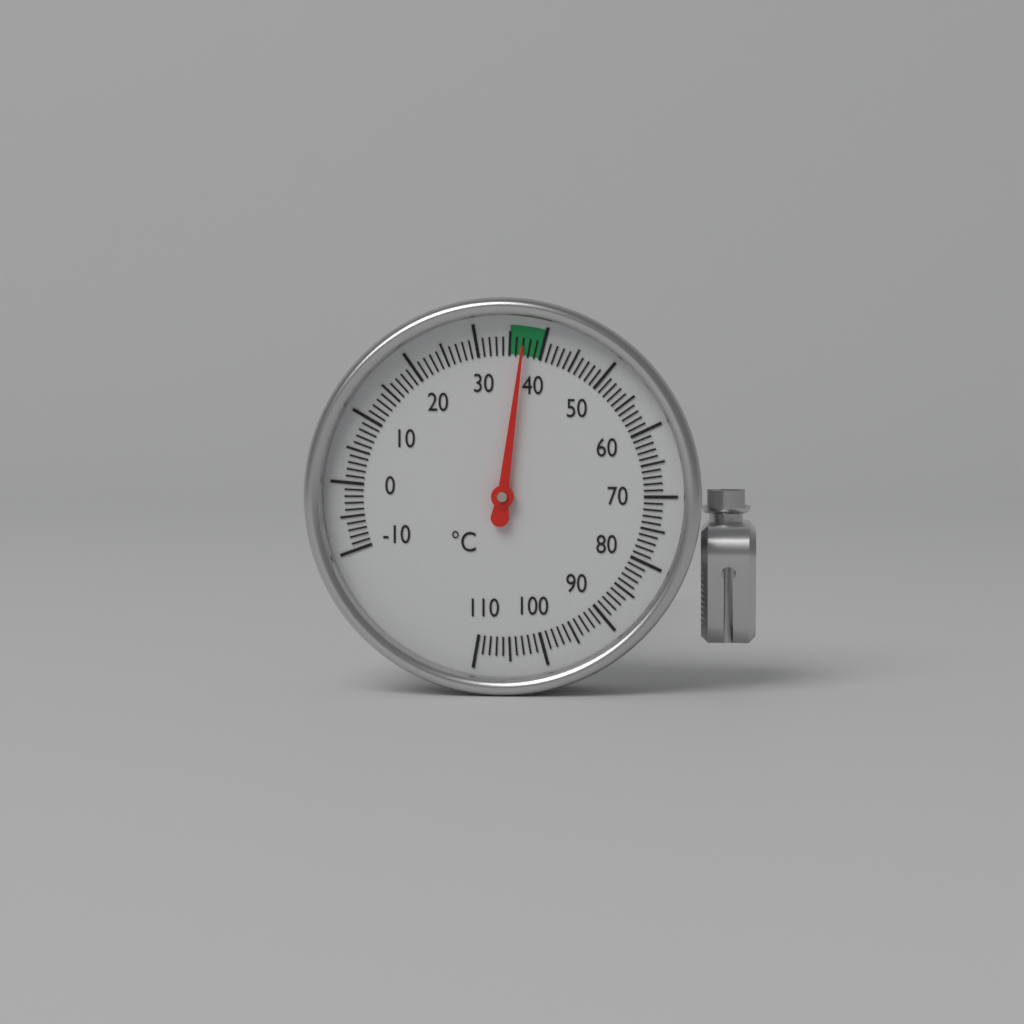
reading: 37 °C
